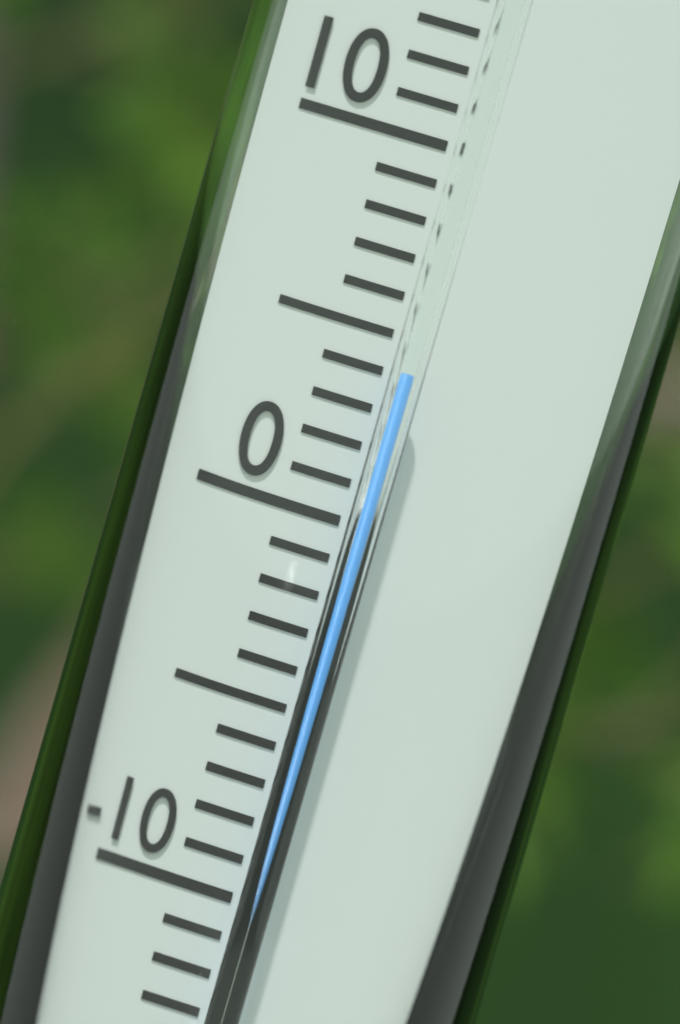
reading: 4 °C
